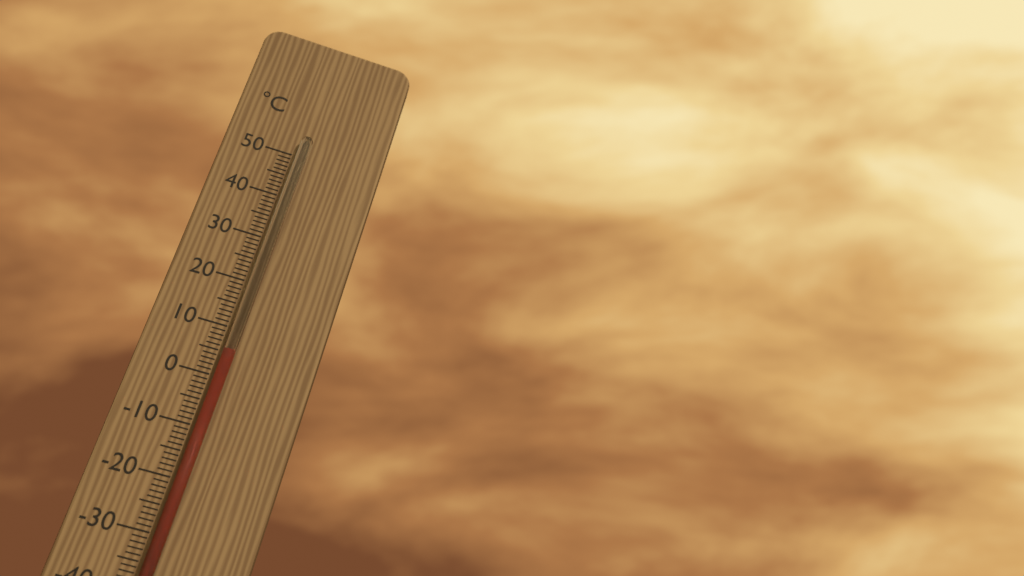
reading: 5 °C
